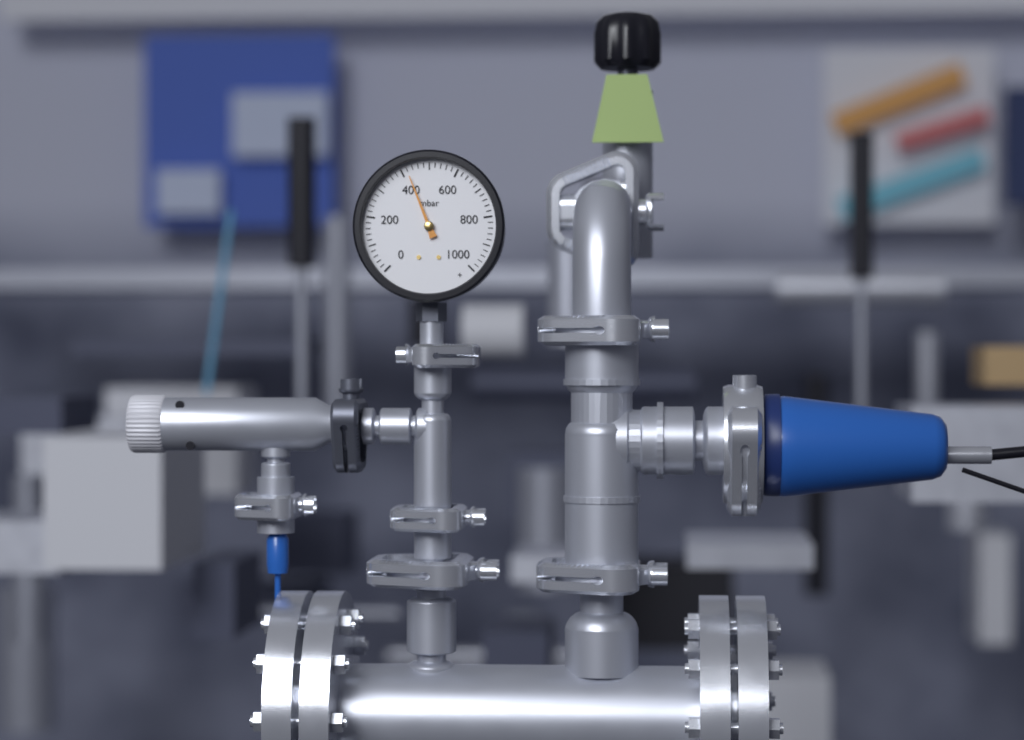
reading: 420 mbar
